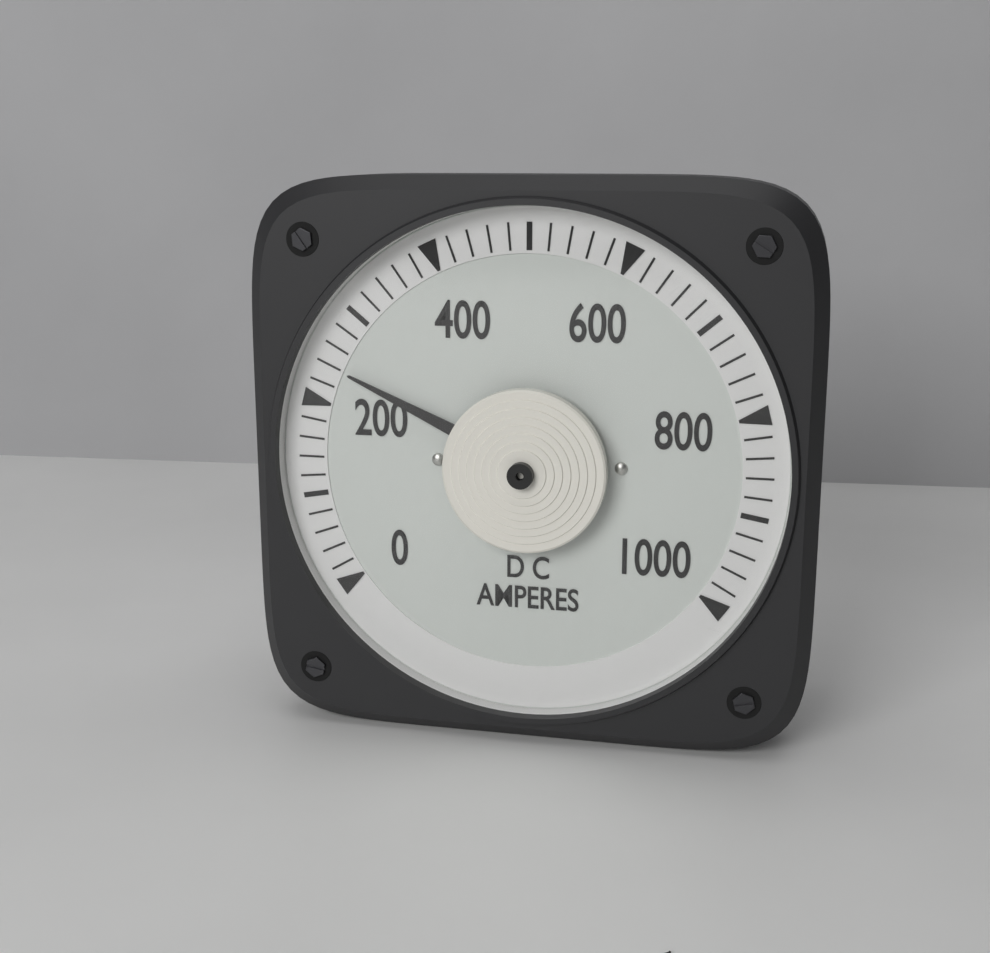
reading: 240 A
